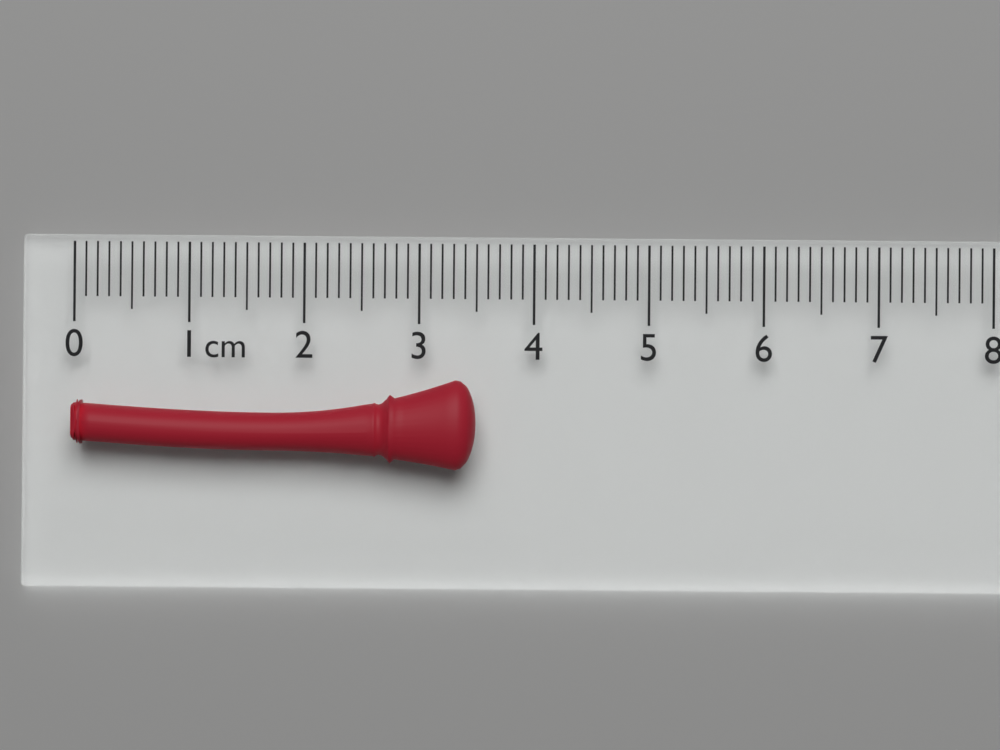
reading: 3.5 cm
